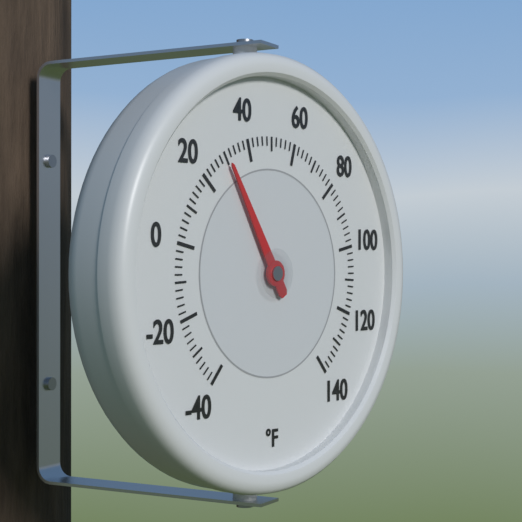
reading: 30 °F
